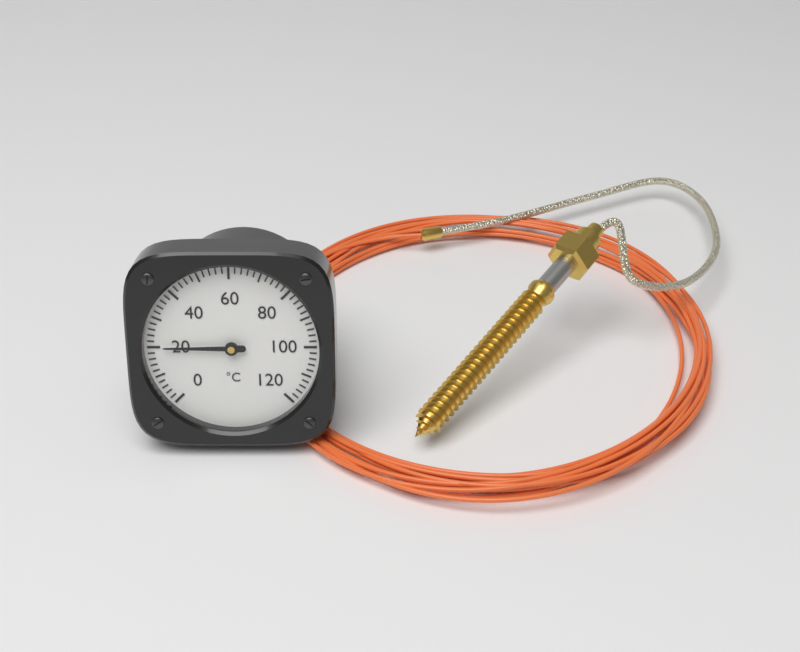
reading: 20 °C
